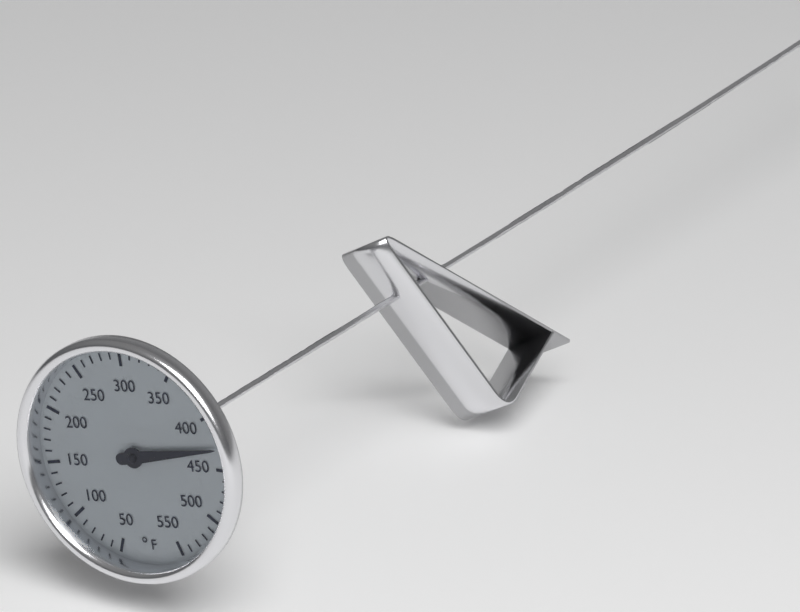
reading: 430 °F
